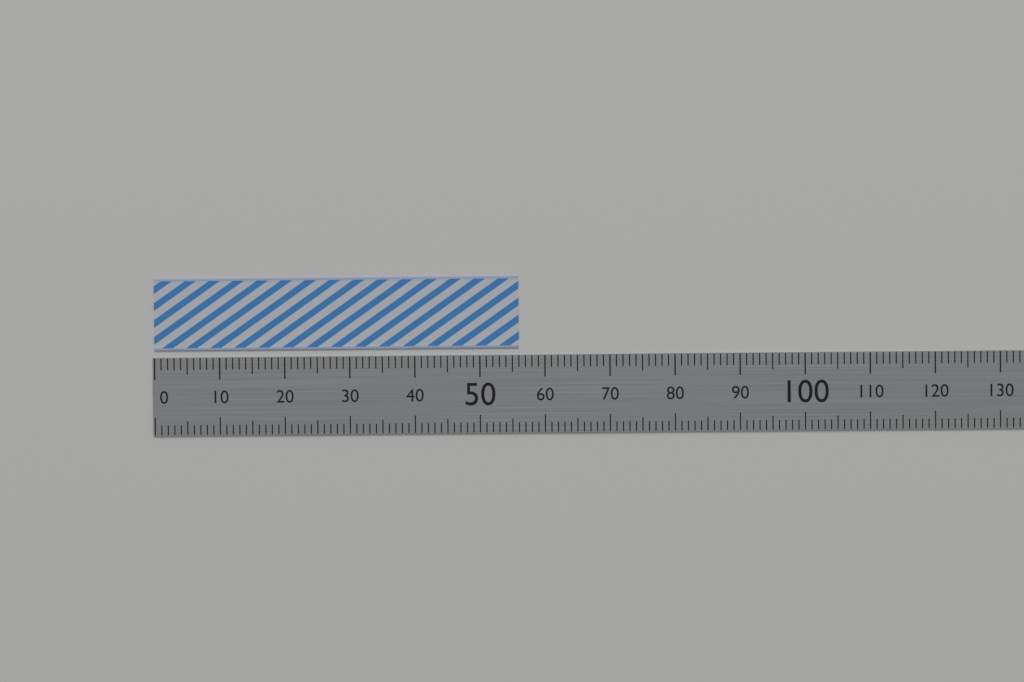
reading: 56 (no unit)
